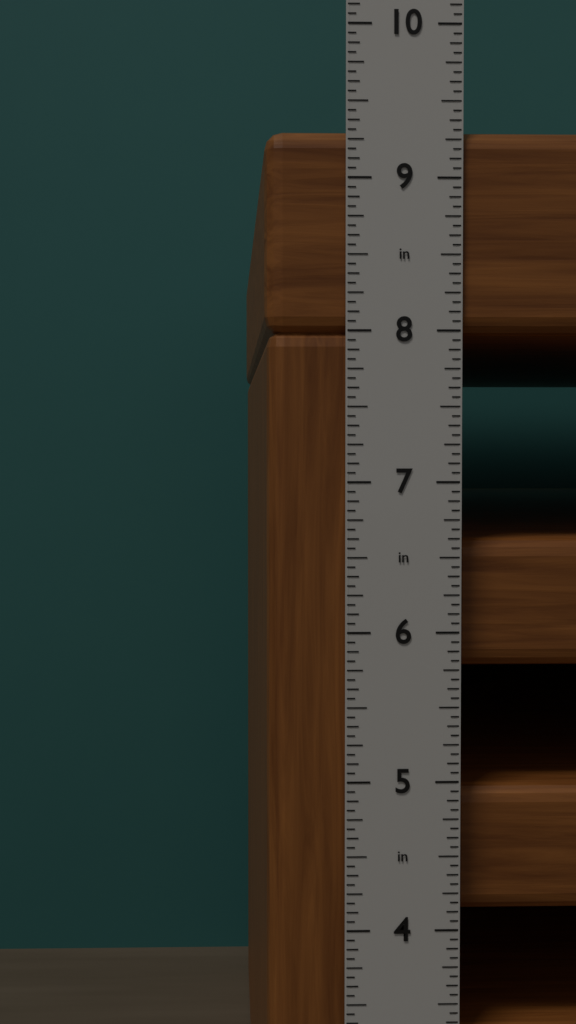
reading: 9.3125 in
